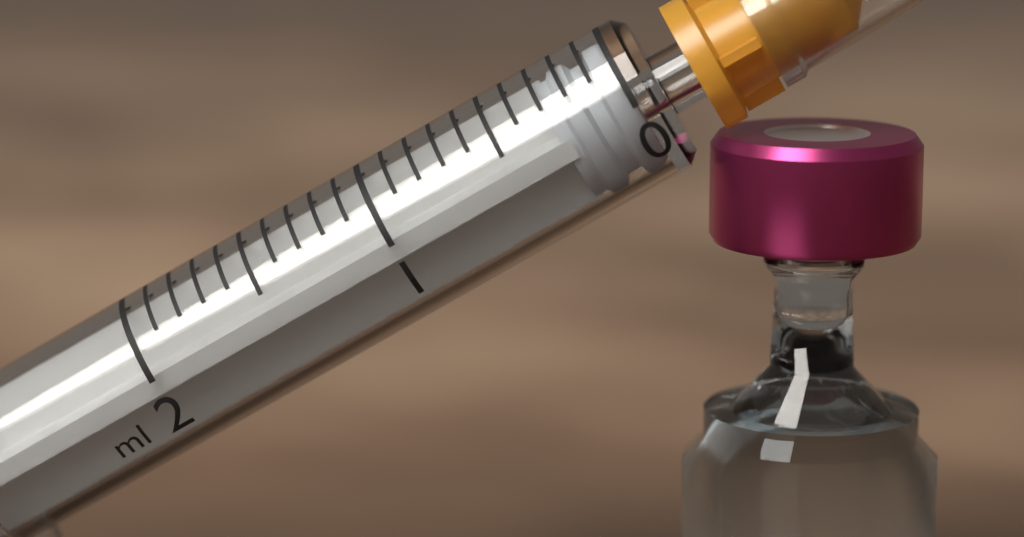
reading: 0.0 ml
